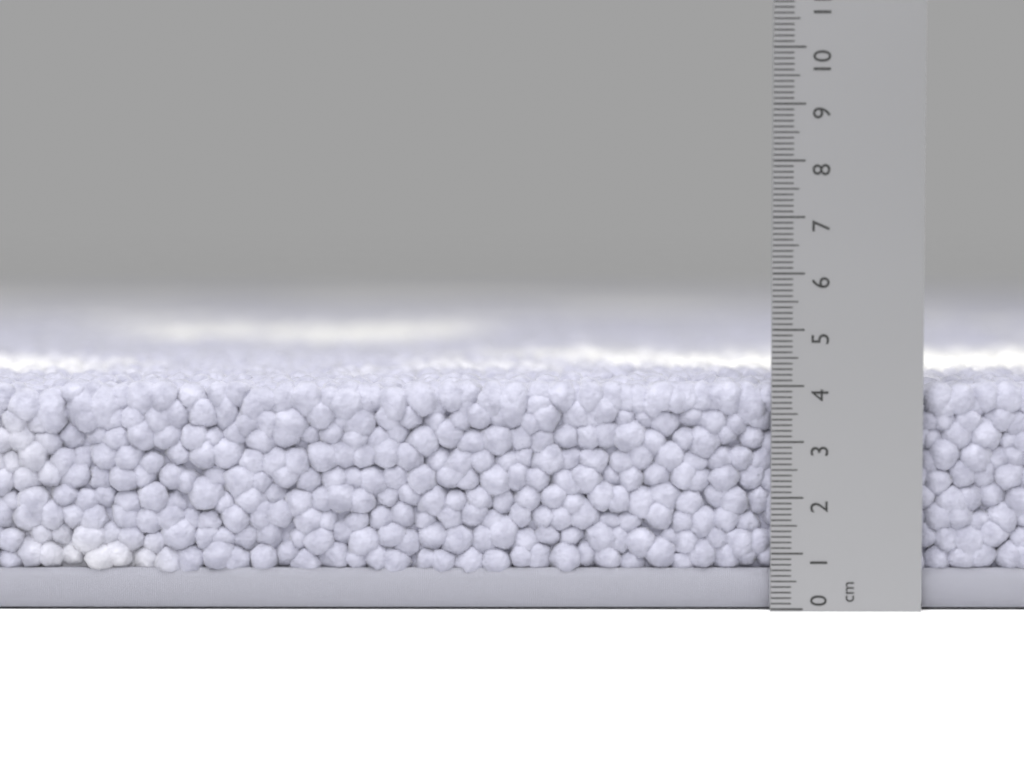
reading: 4.1 cm
